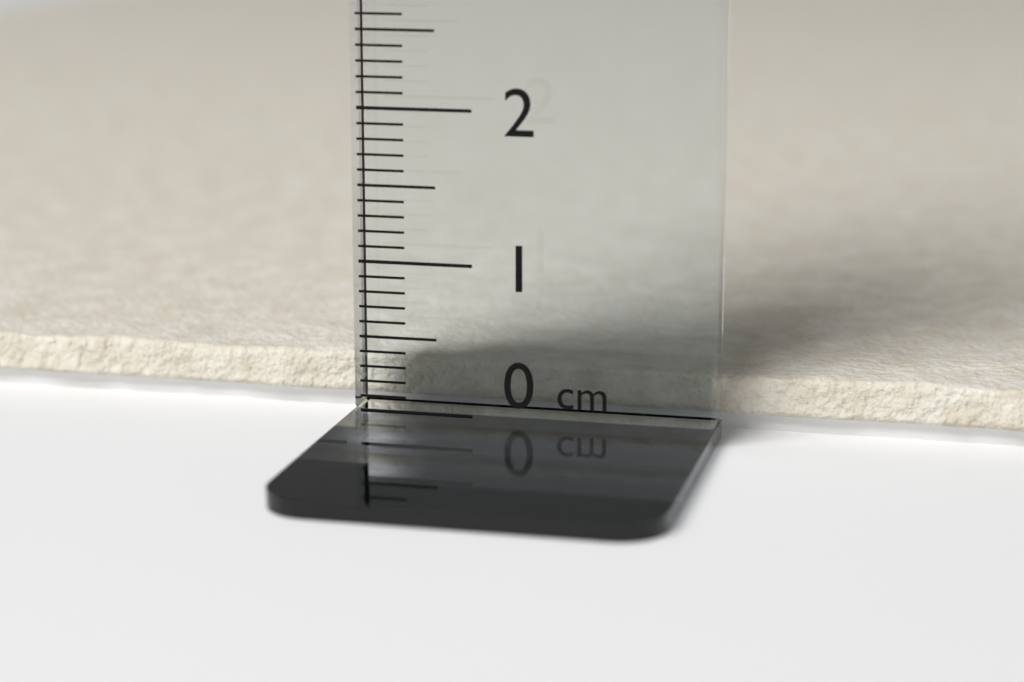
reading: 0.3 cm
